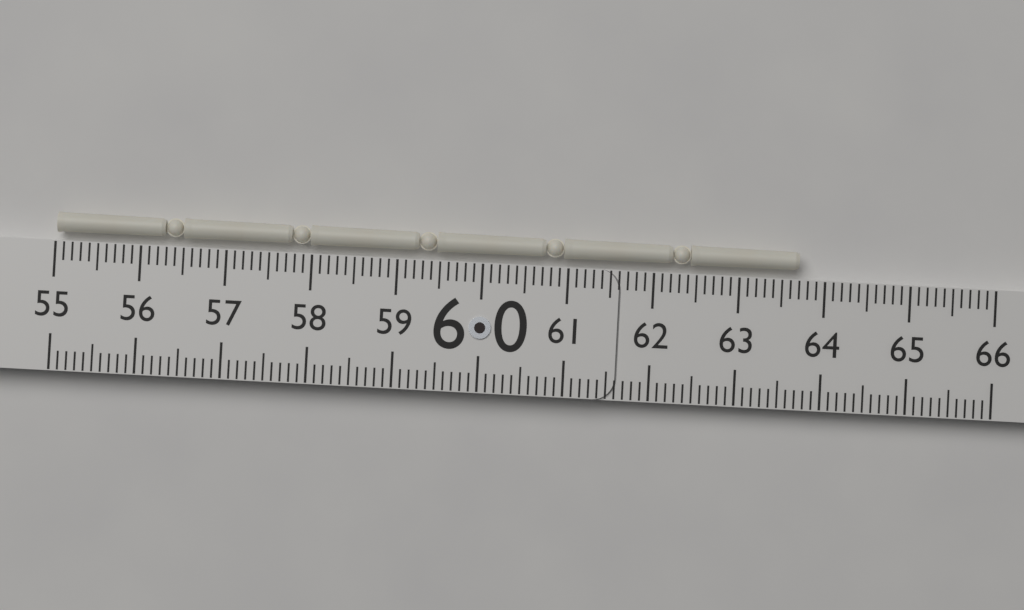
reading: 63.7 (no unit)
